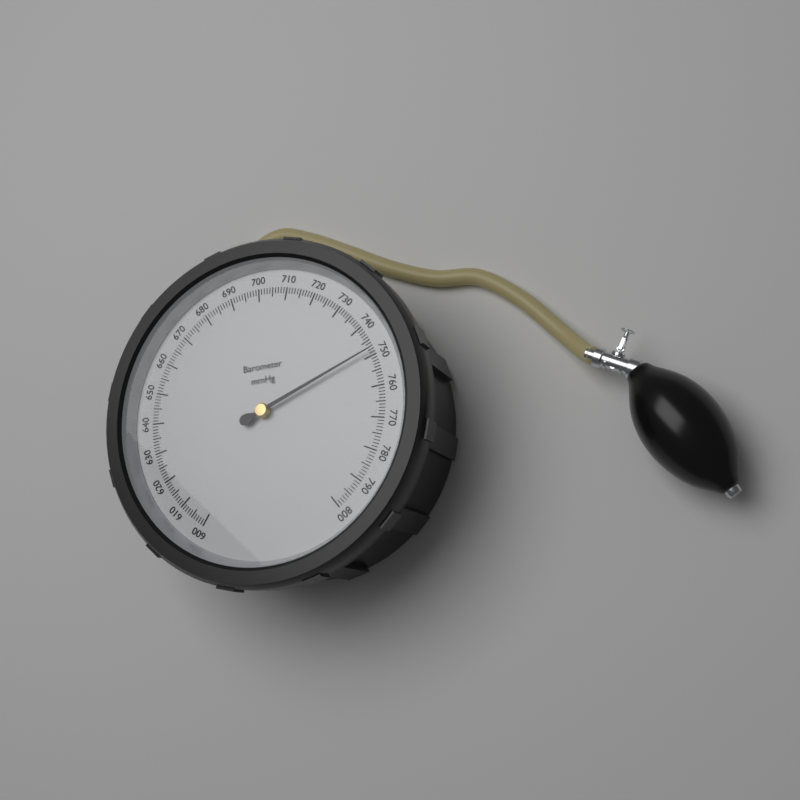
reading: 748 mmHg
